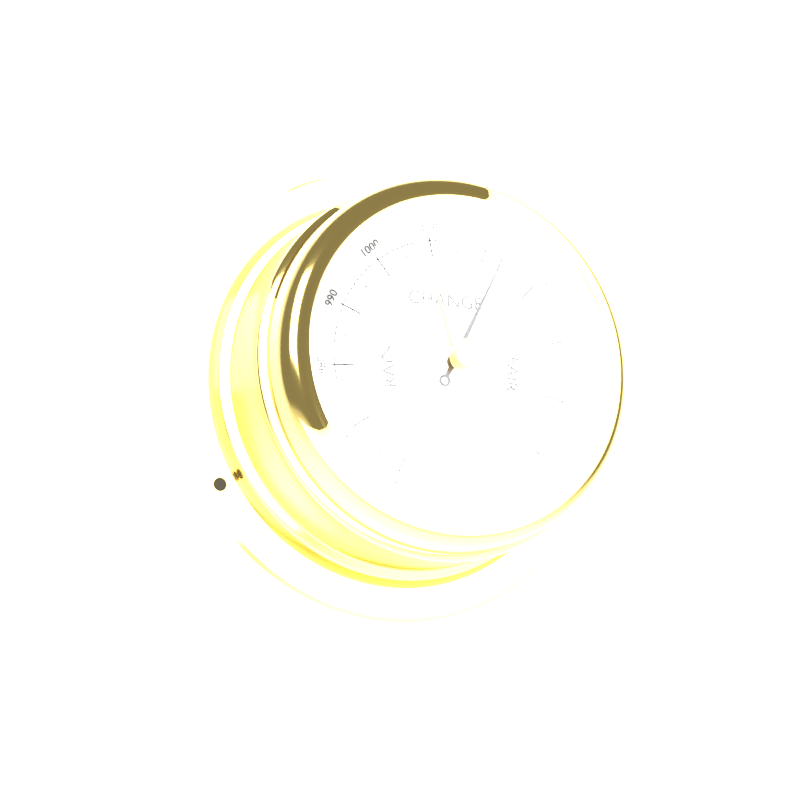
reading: 1023 mbar
